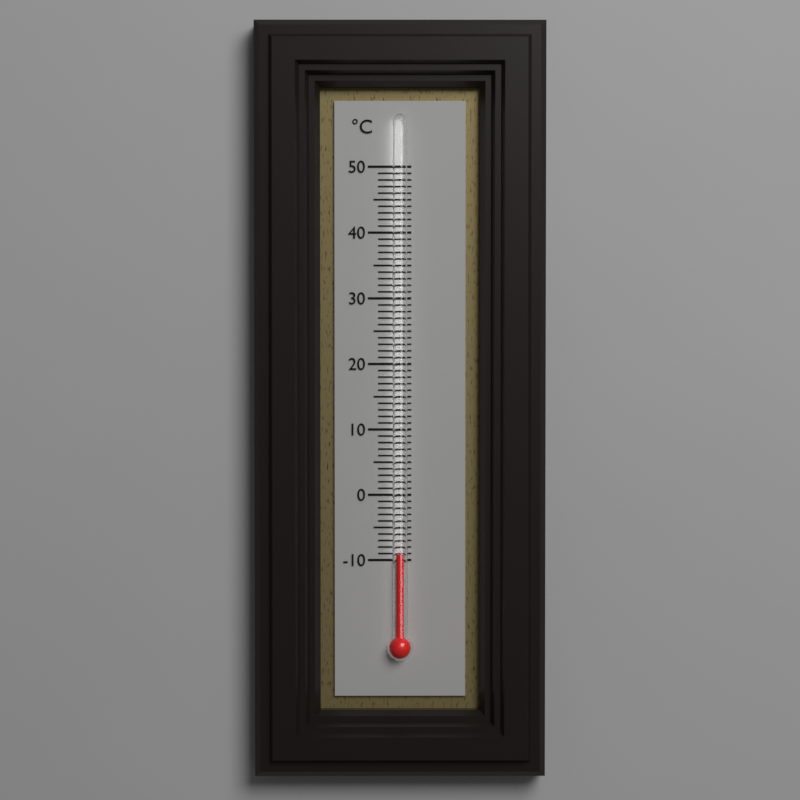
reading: -9 °C
